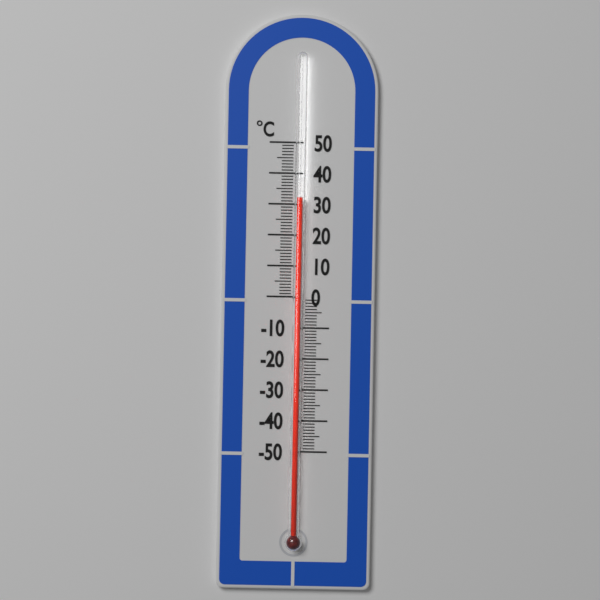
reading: 32 °C
